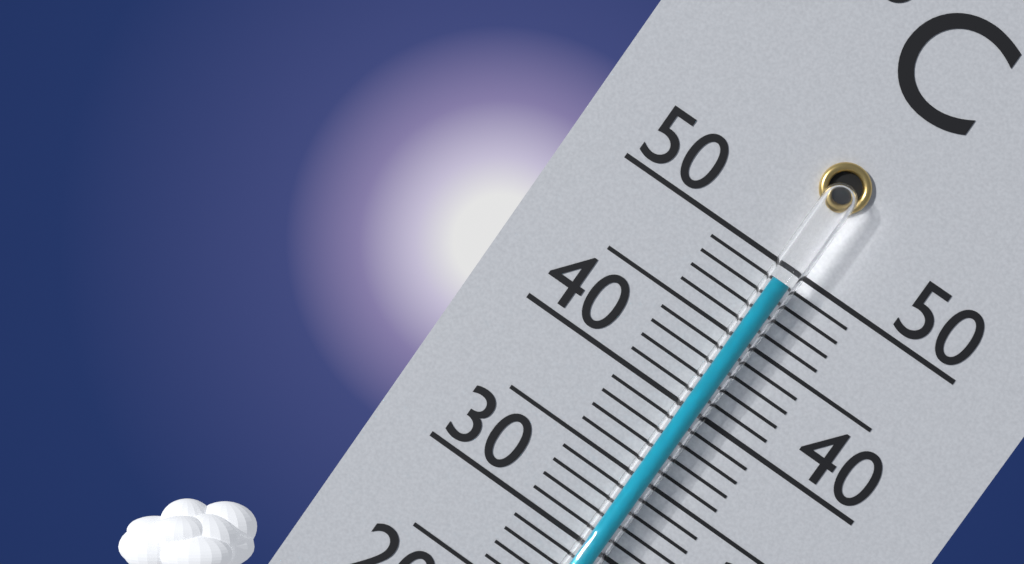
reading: 49 °C
